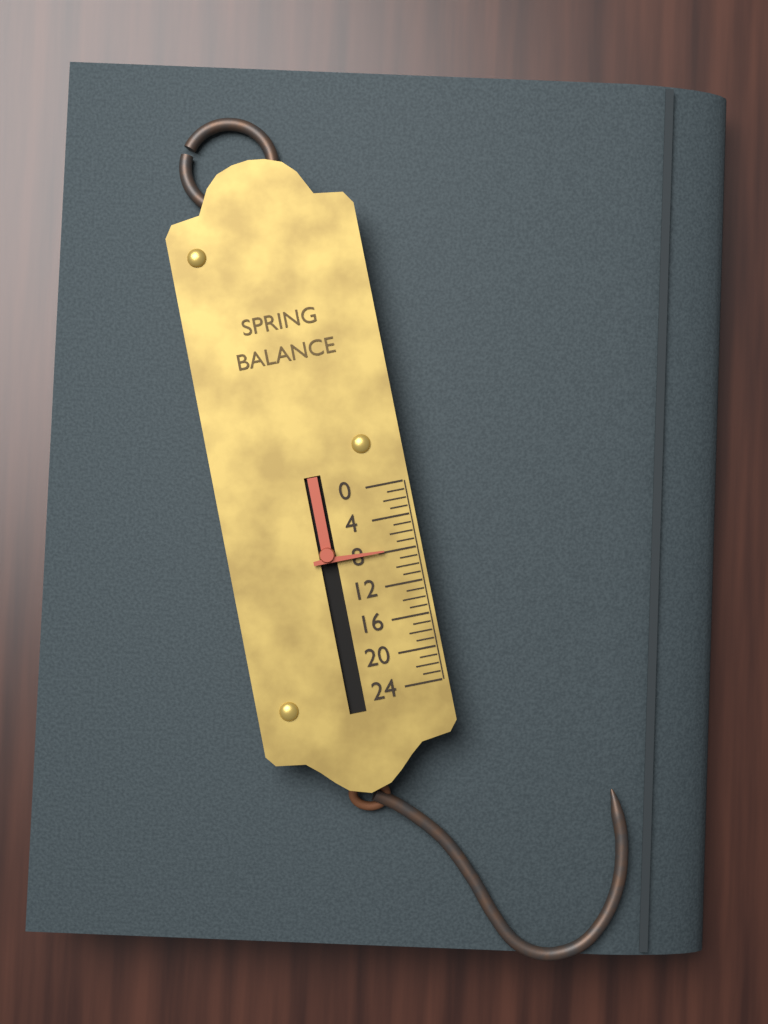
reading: 8 (no unit)
